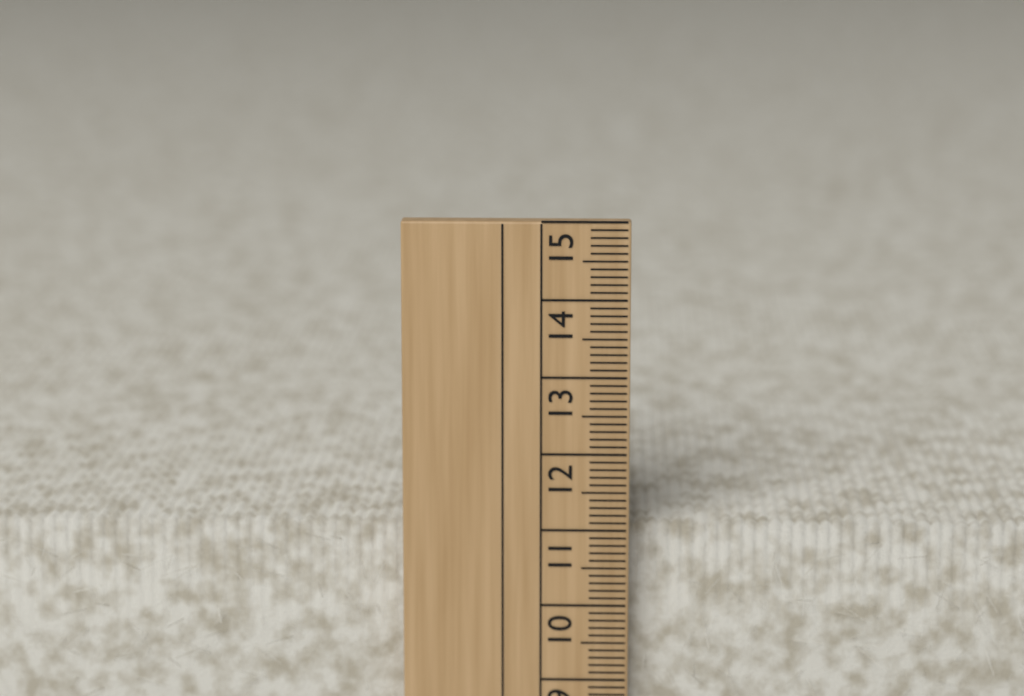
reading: 11.0 cm
